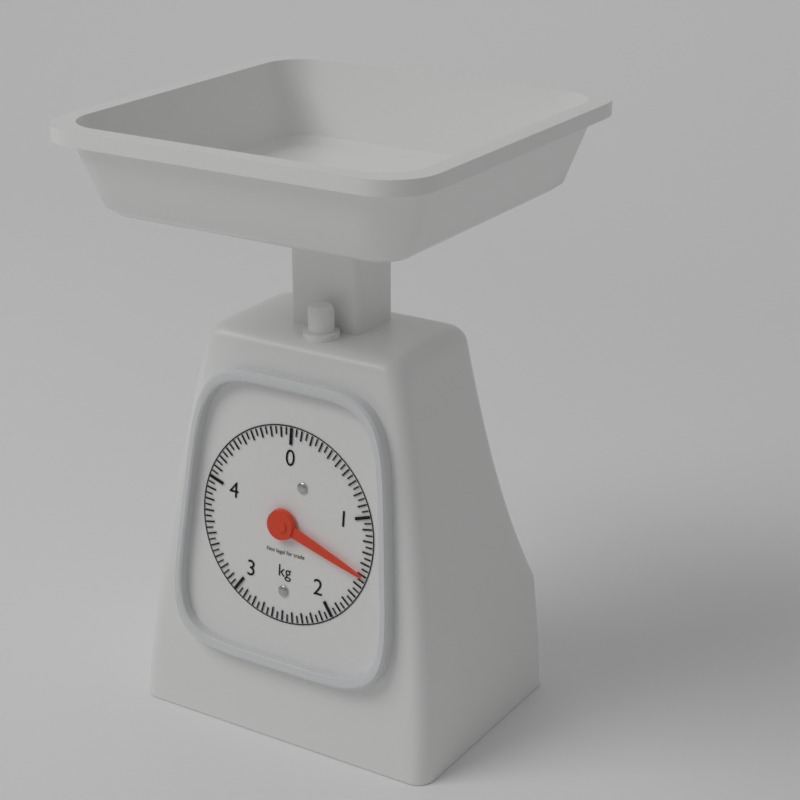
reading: 1.50 kg
